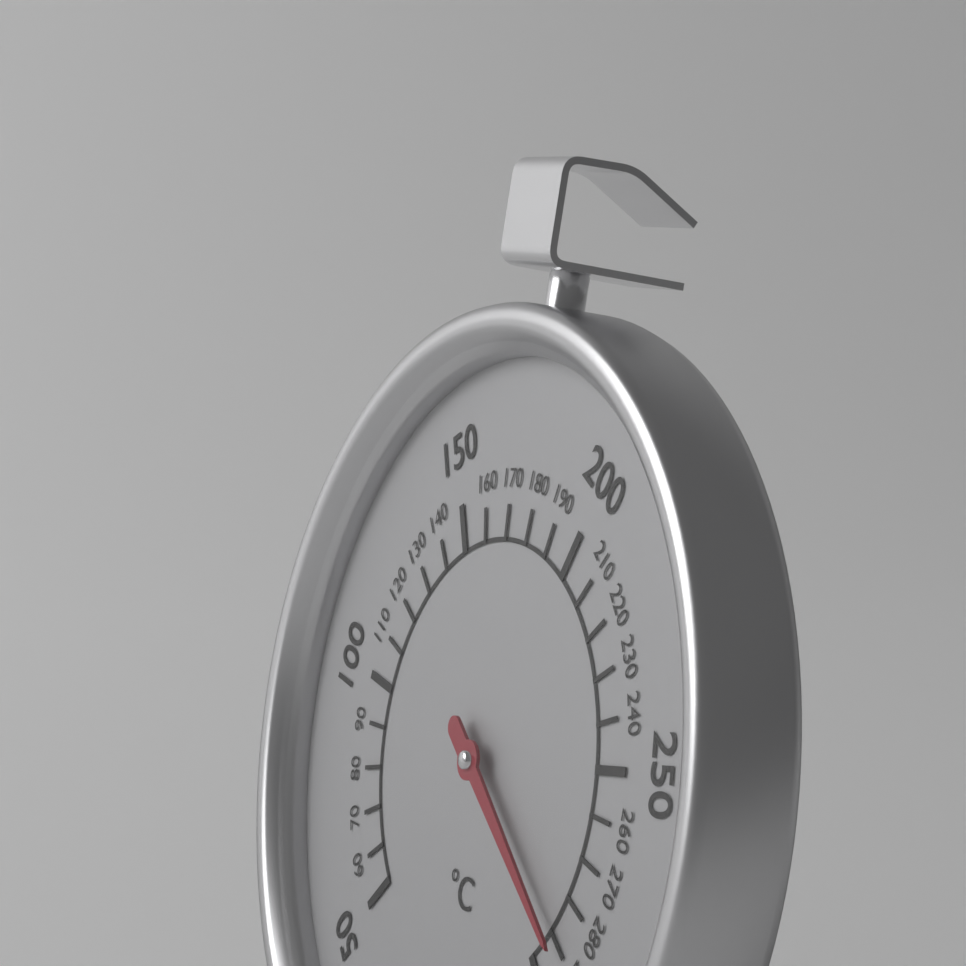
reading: 290 °C
